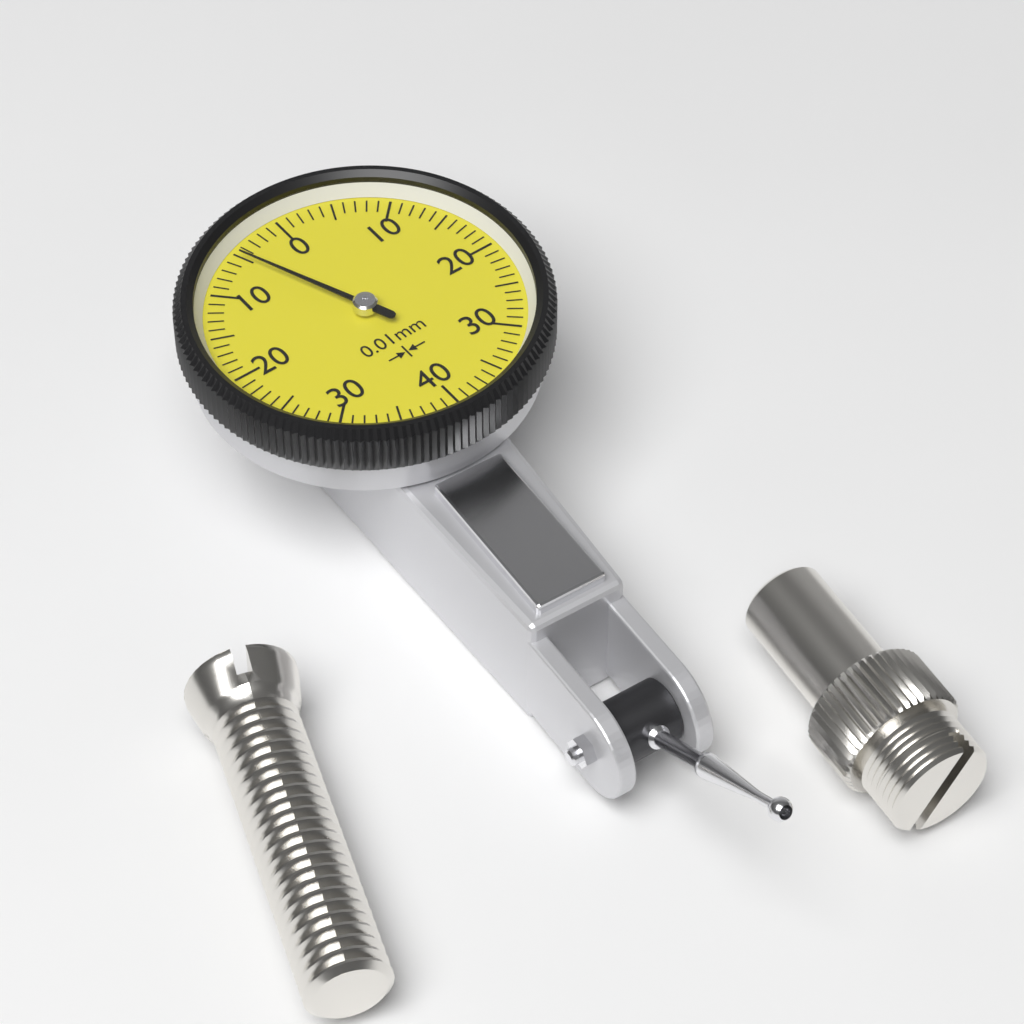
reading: 0.05 mm
